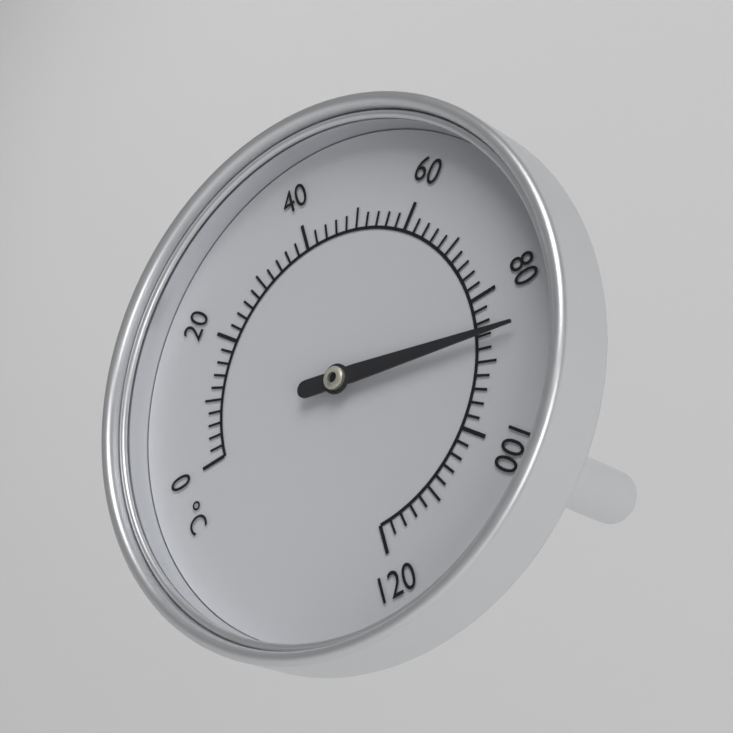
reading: 86 °C
